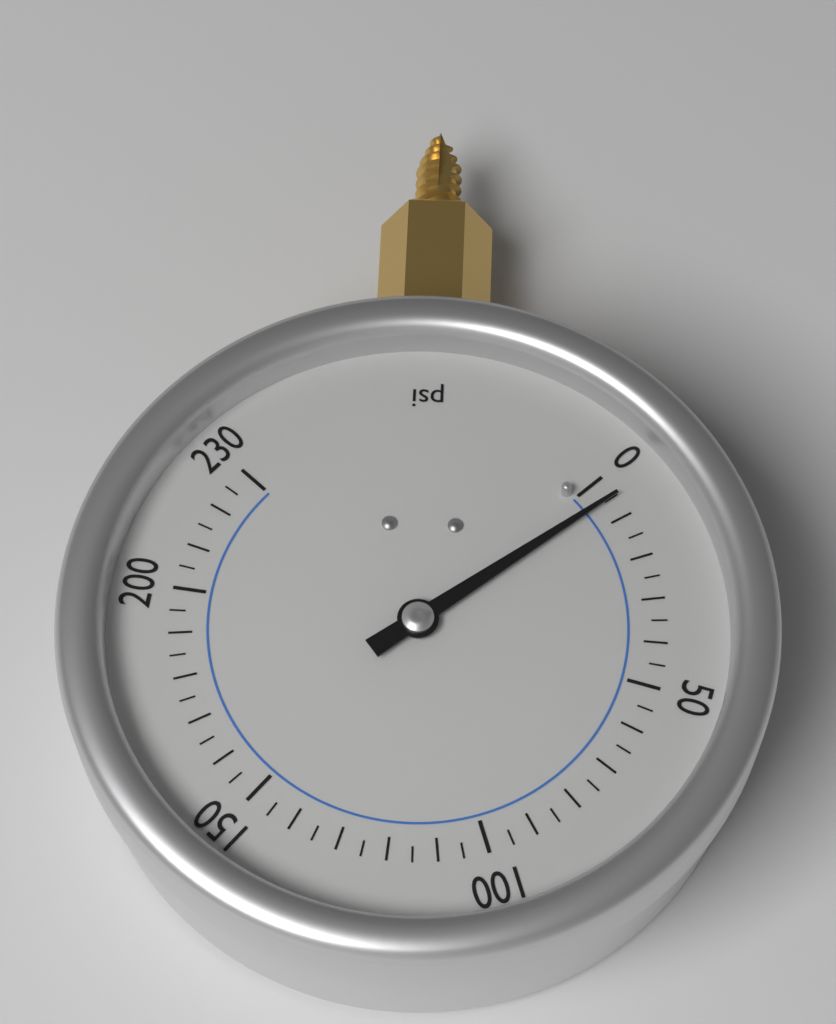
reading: 5 psi
